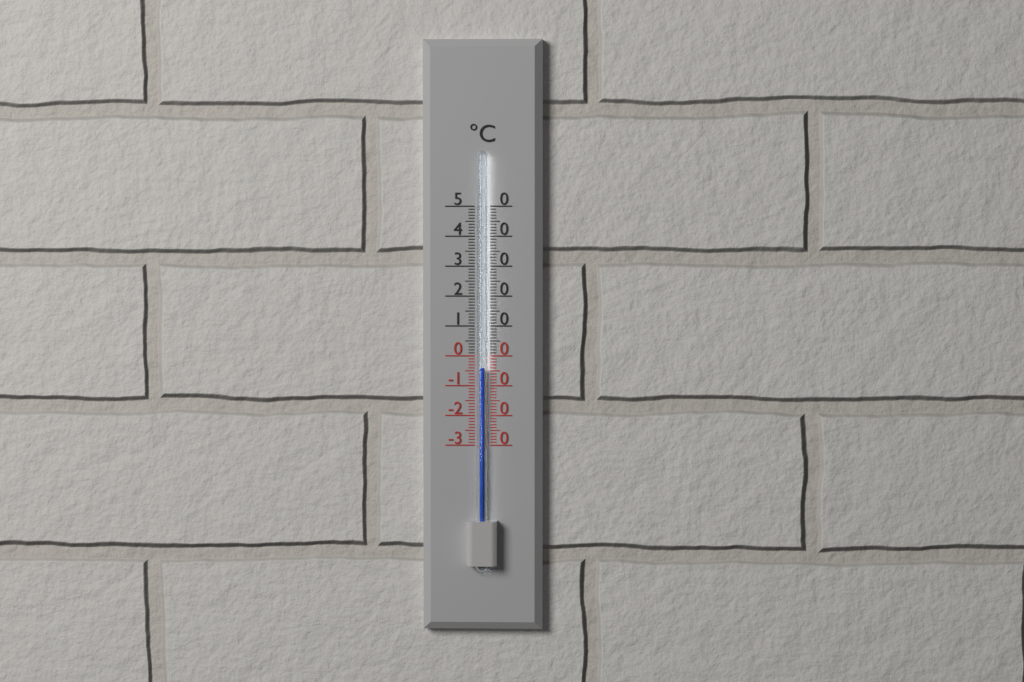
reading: -4 °C
